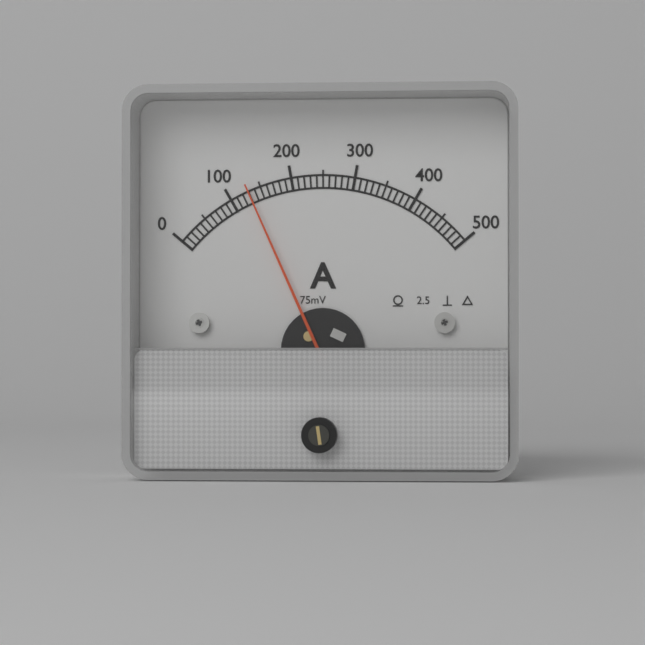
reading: 130 A
